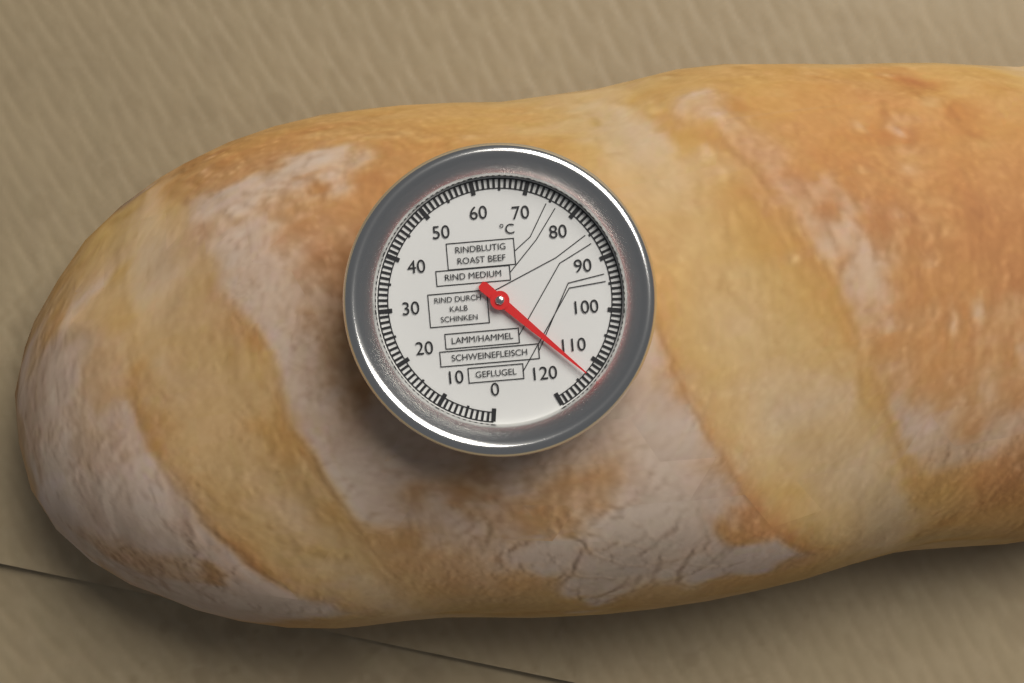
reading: 113 °C
